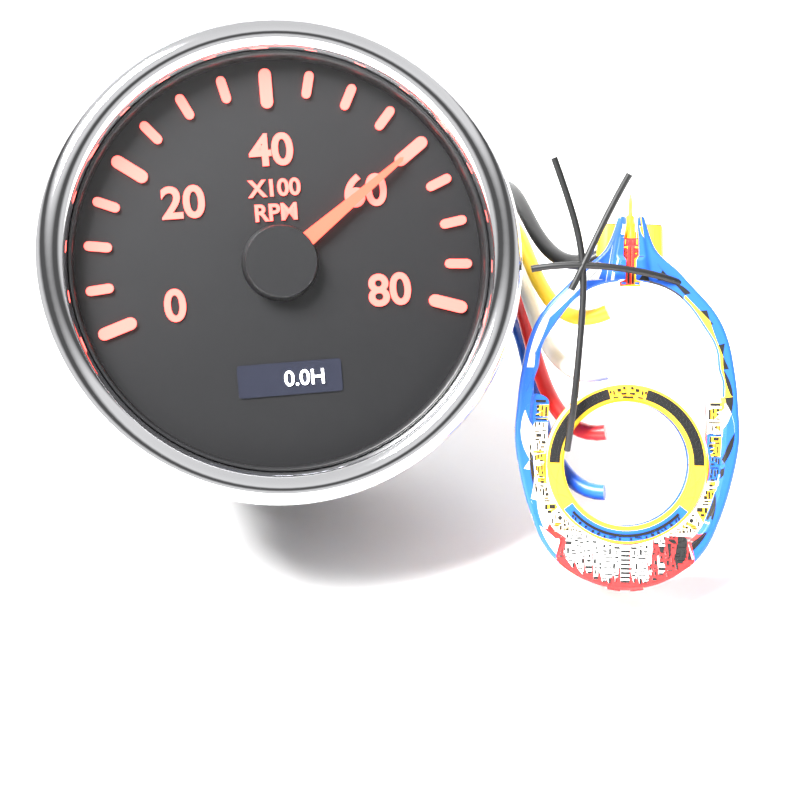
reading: 6000 RPM
